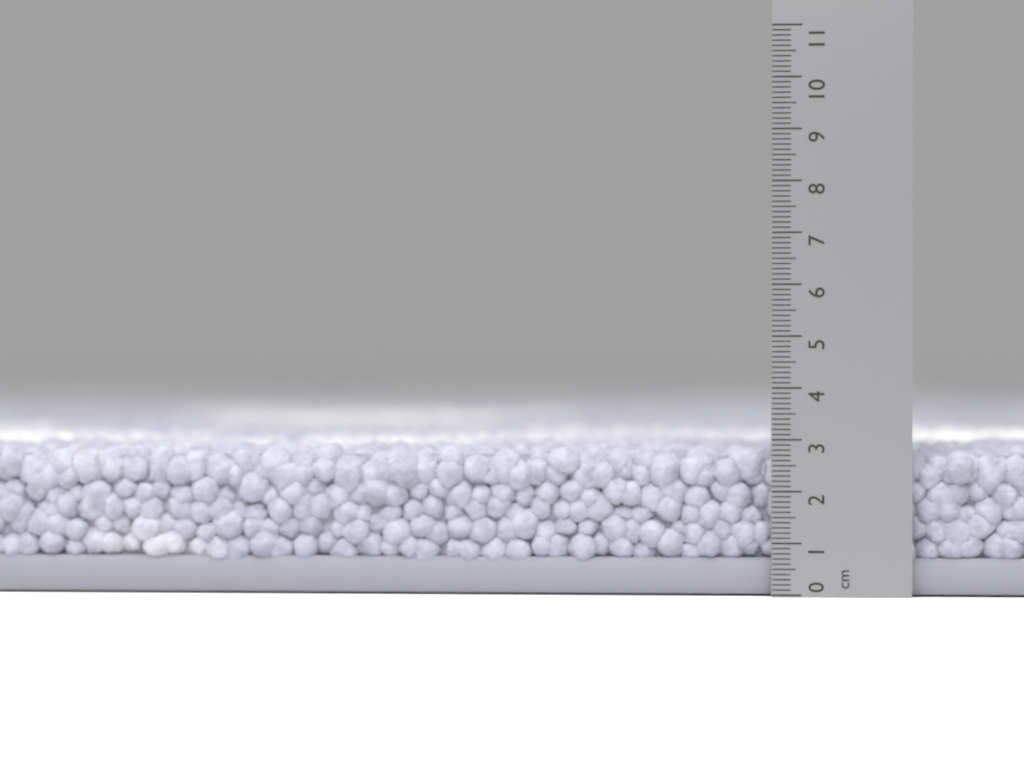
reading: 2.9 cm
